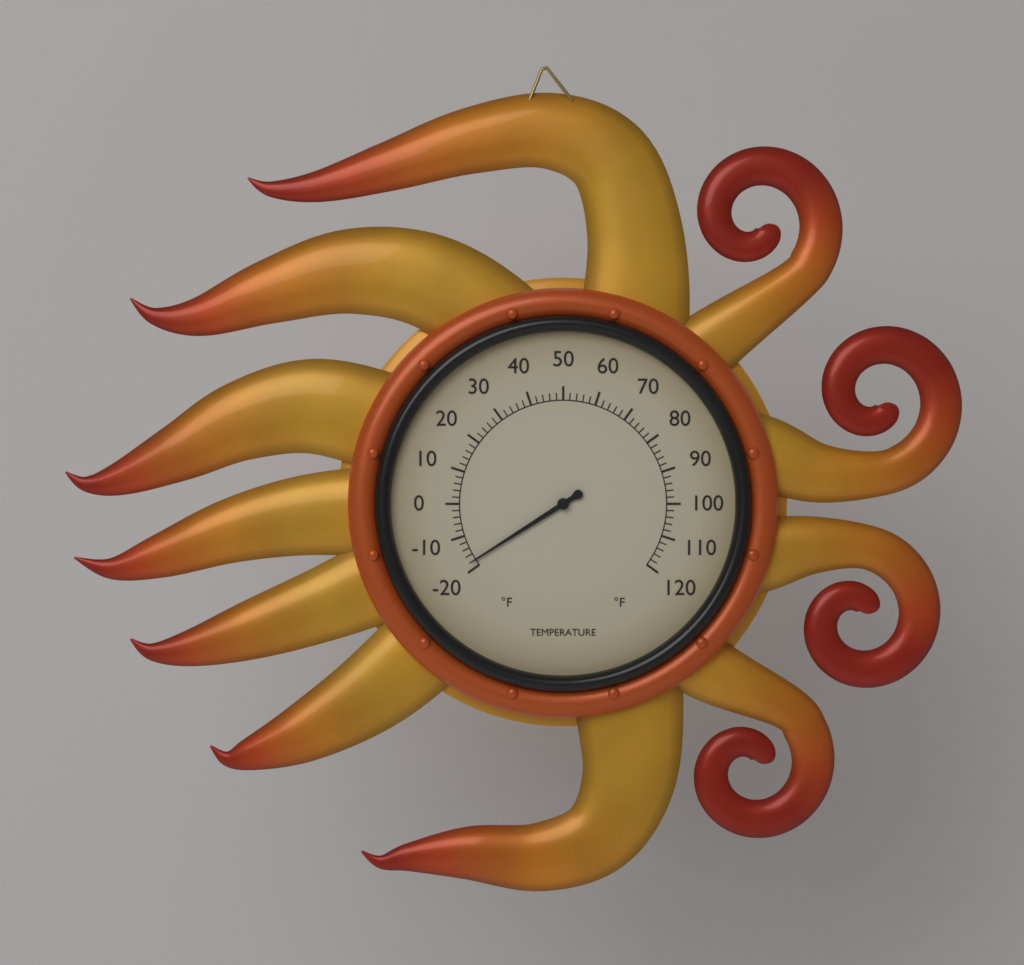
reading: -18 °F
